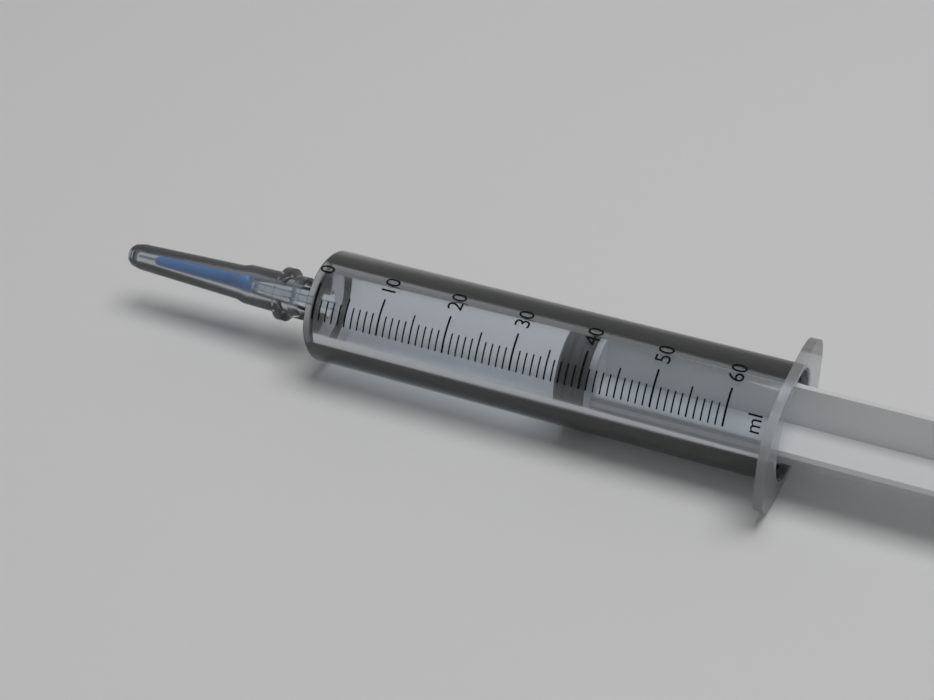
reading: 36 ml
